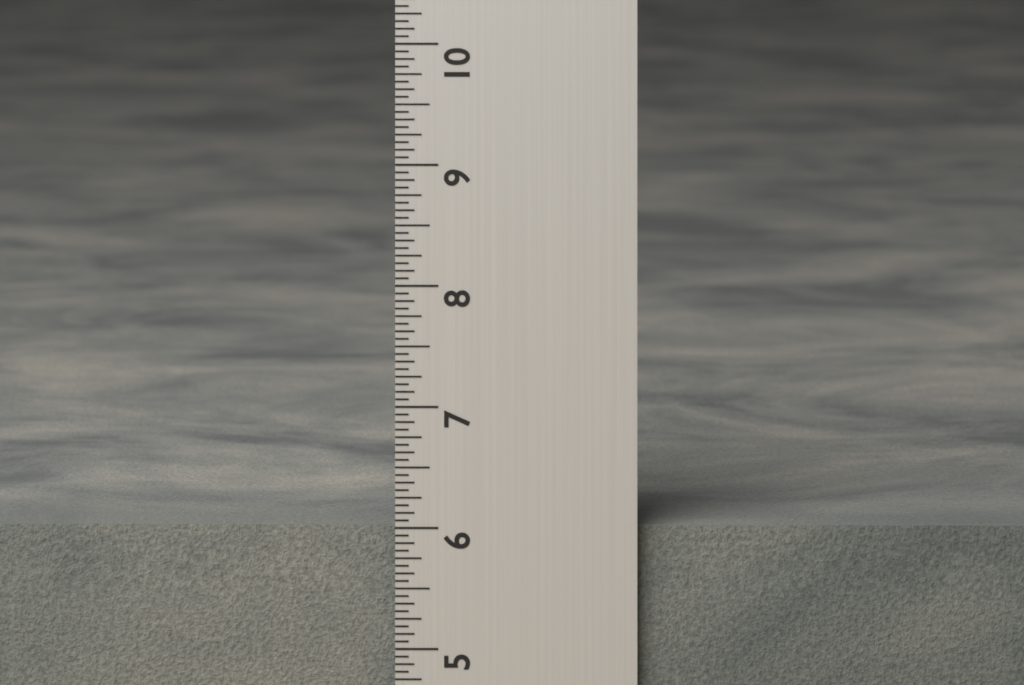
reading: 6.0000 in
